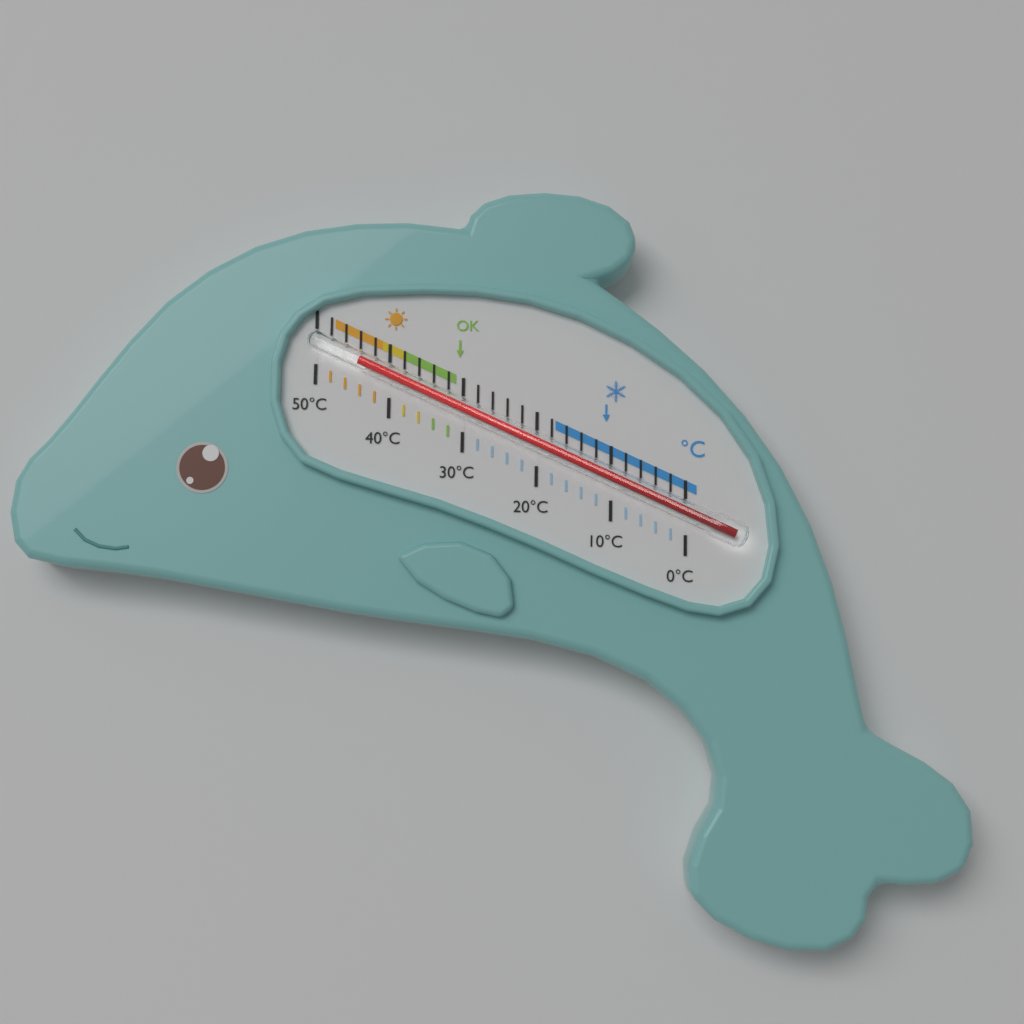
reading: 44 °C
